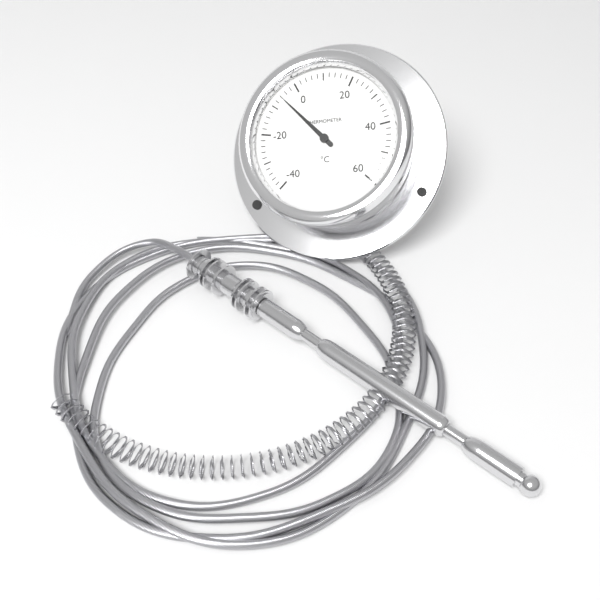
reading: -6 °C
